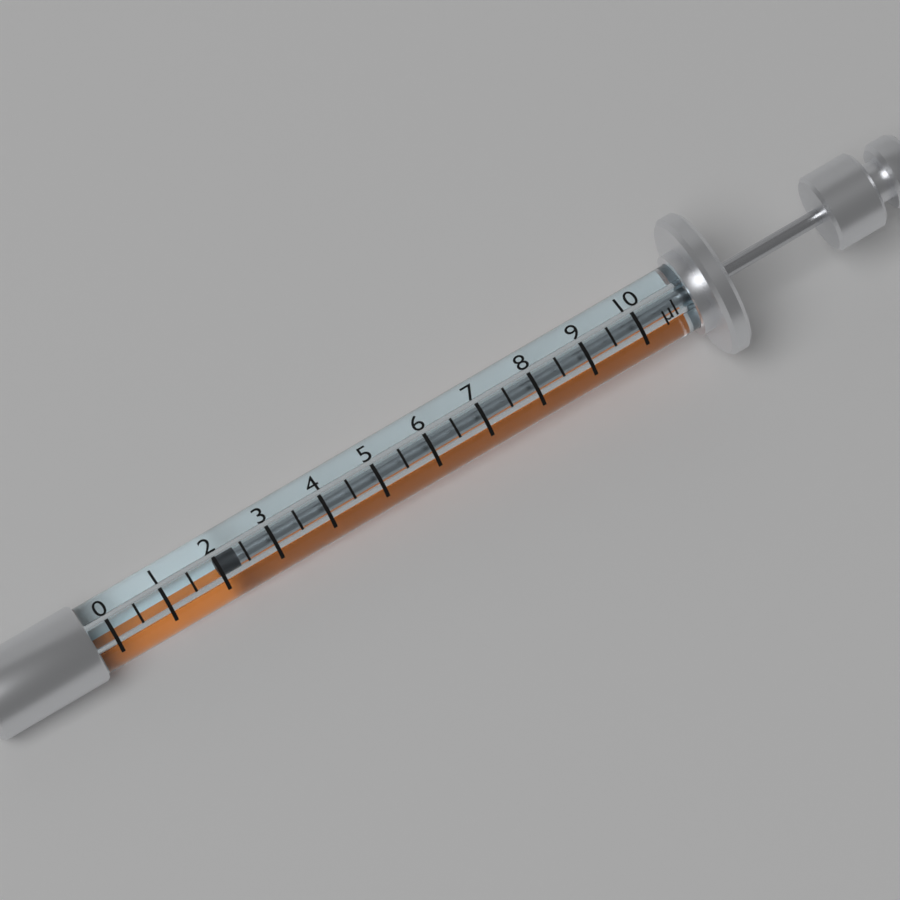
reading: 2.0 µl
